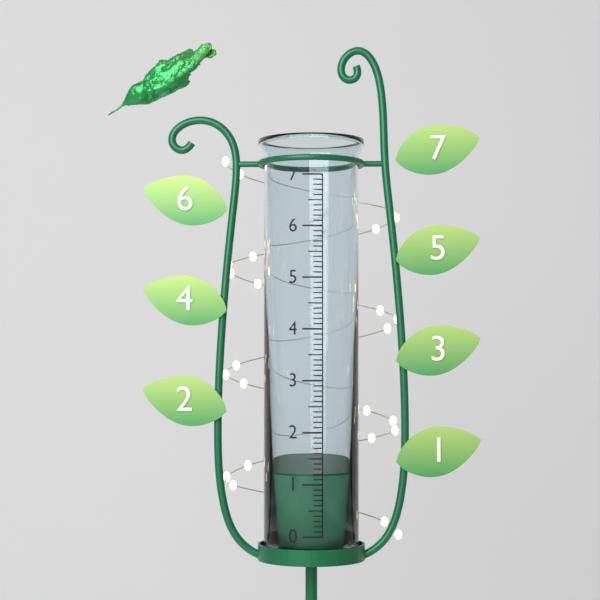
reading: 1.2 (no unit)
